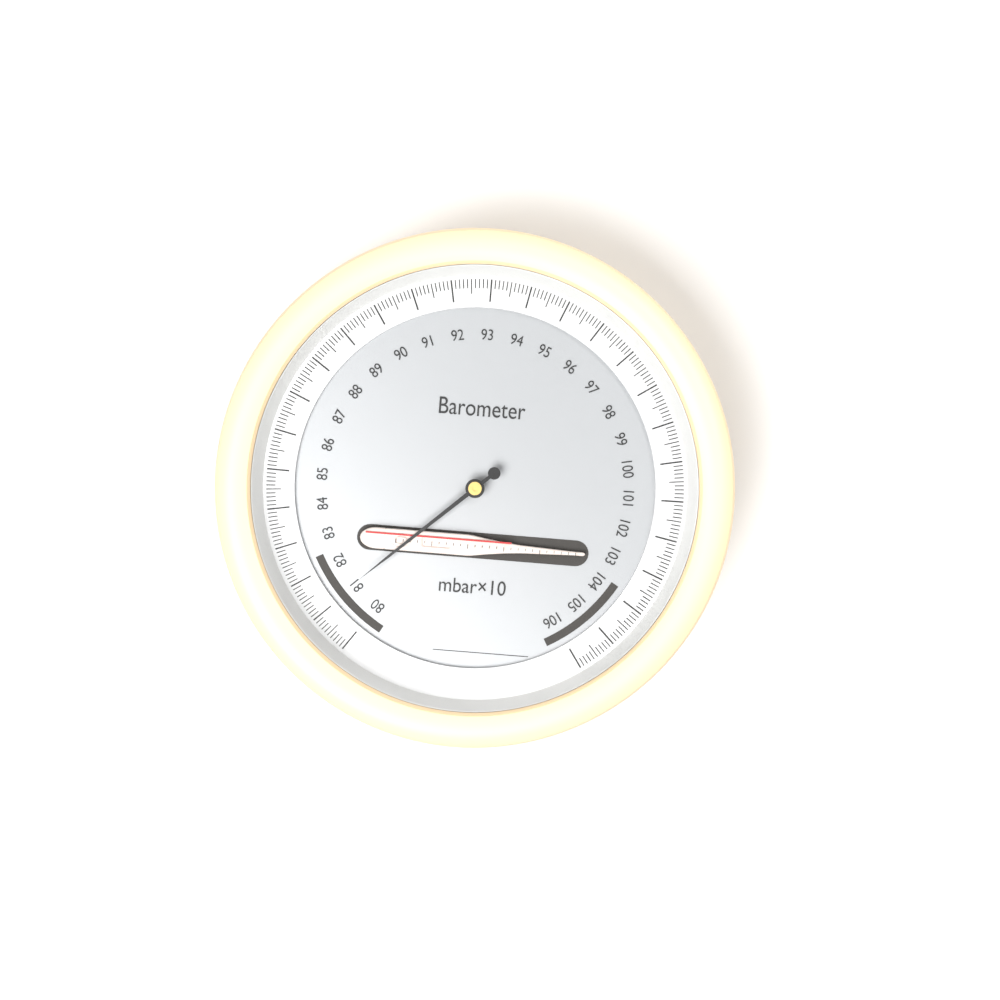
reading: 81.1 mbar×10
